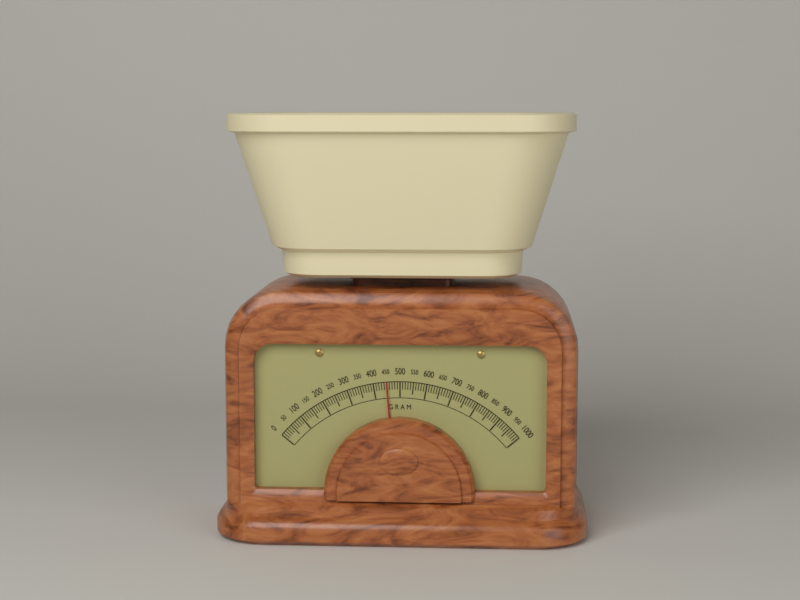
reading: 450 g
